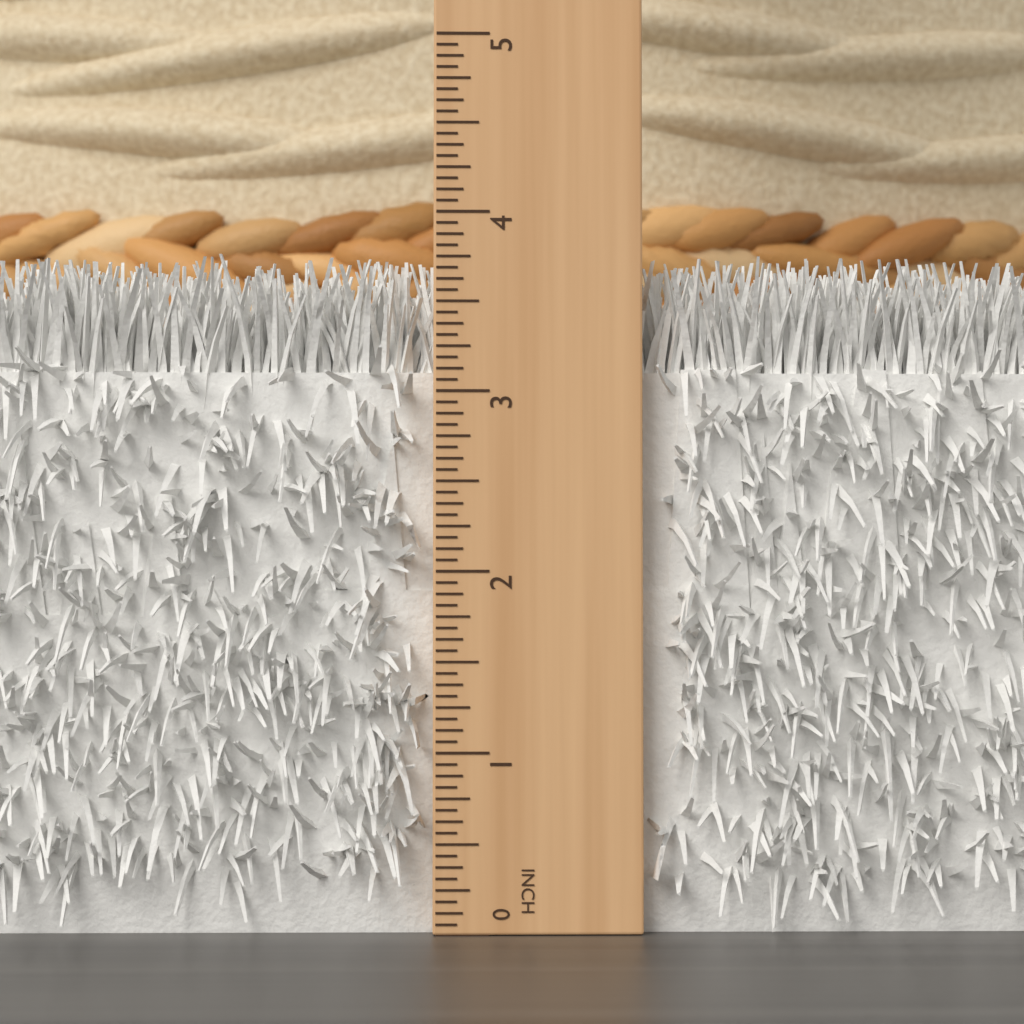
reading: 3.7500 in
